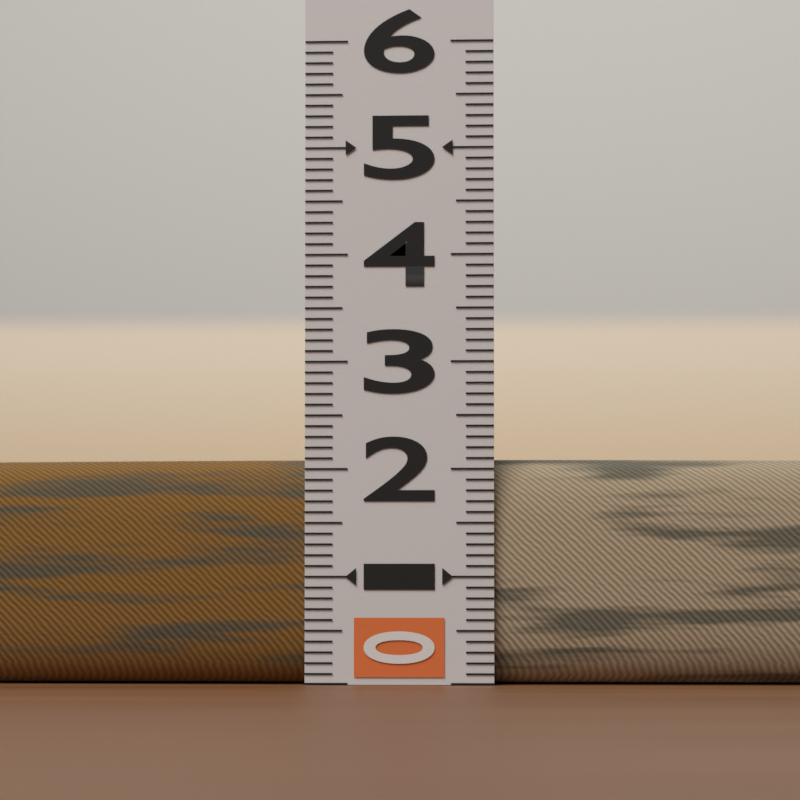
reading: 2.1 (no unit)
